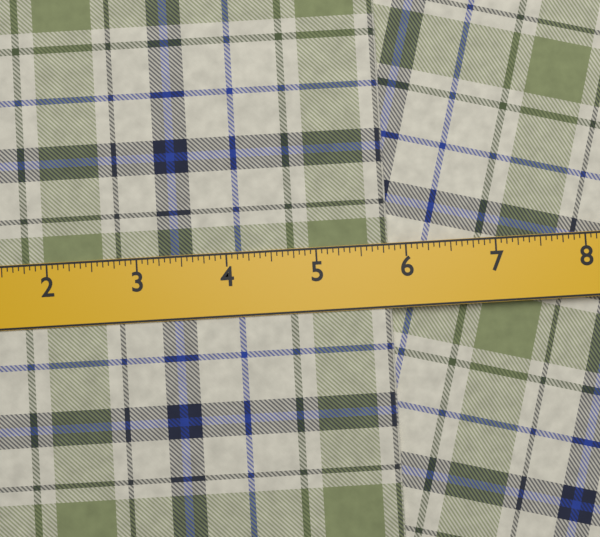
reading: 5.8125 in
